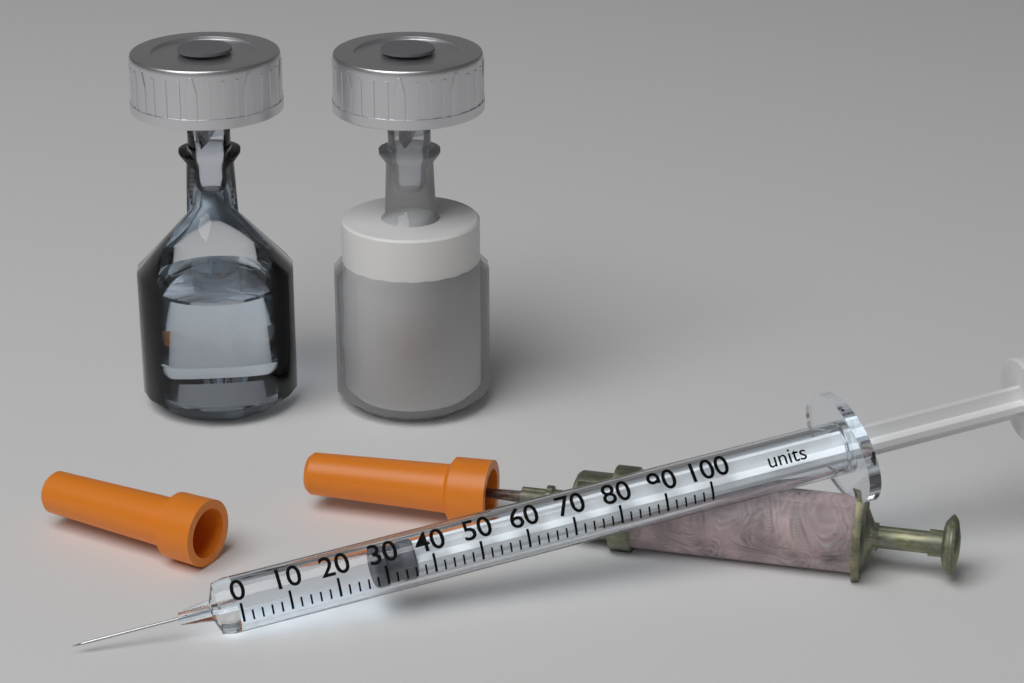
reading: 28 units
